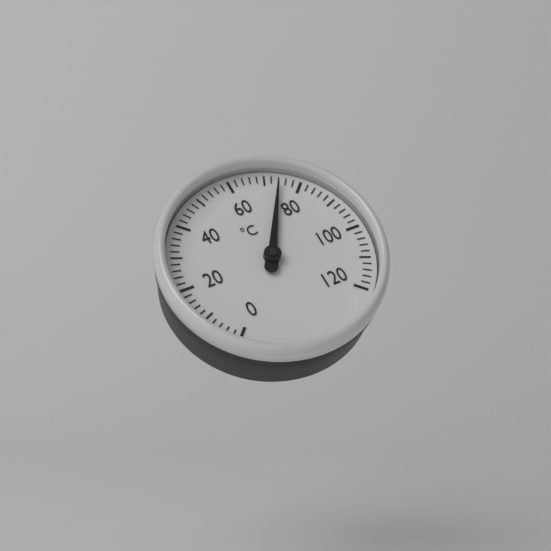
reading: 74 °C
